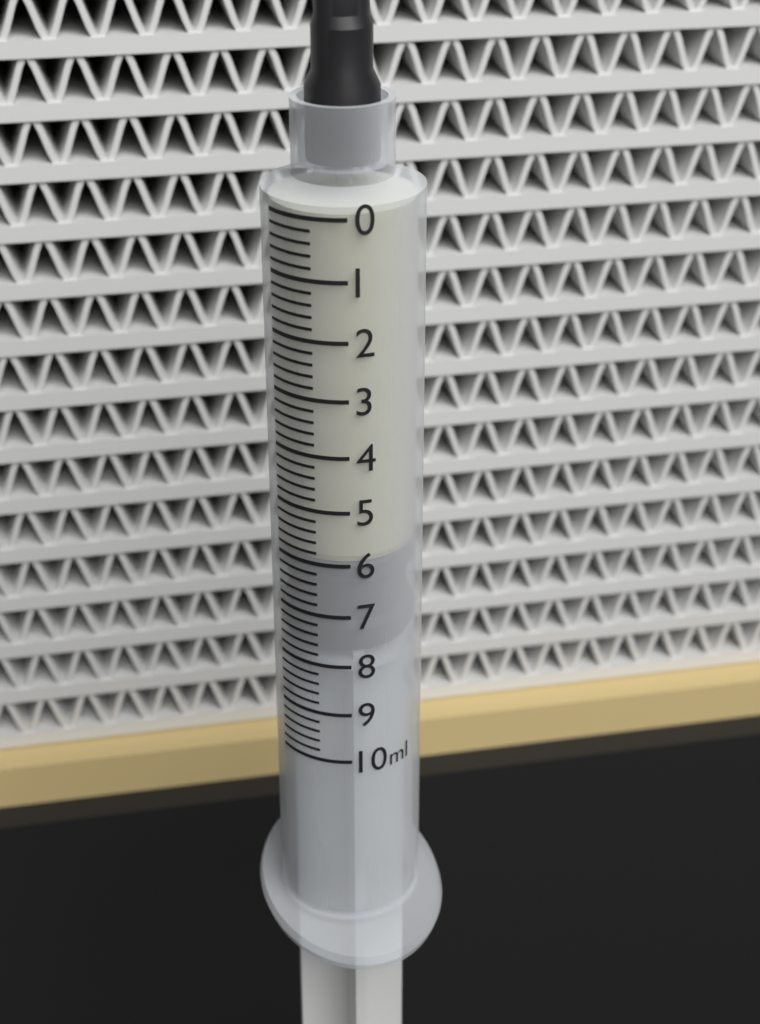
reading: 6.0 ml
